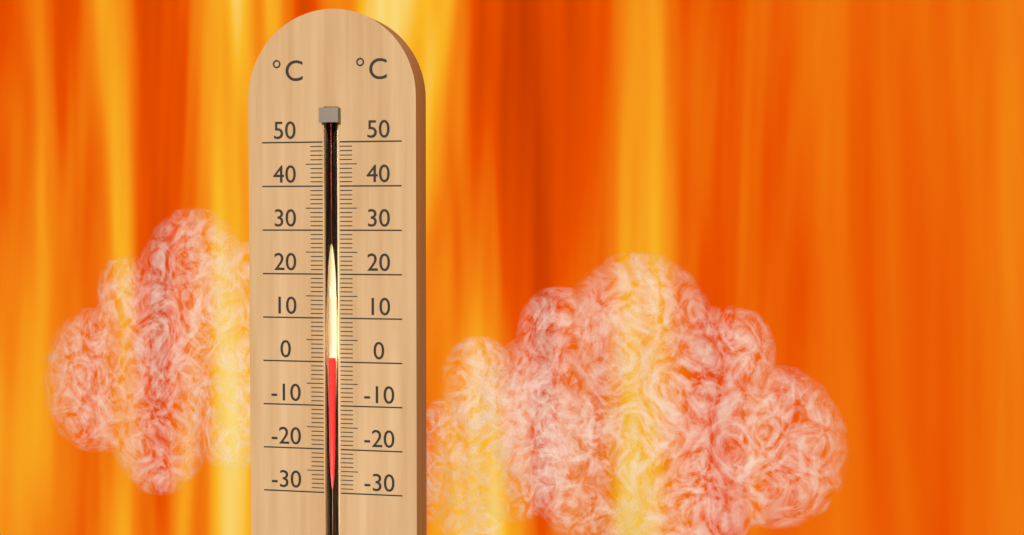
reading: 1 °C
